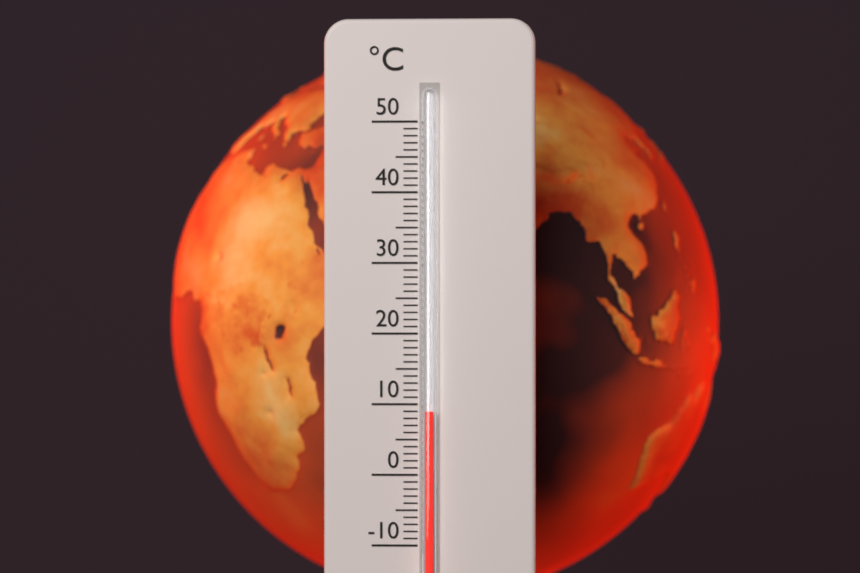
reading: 9 °C
